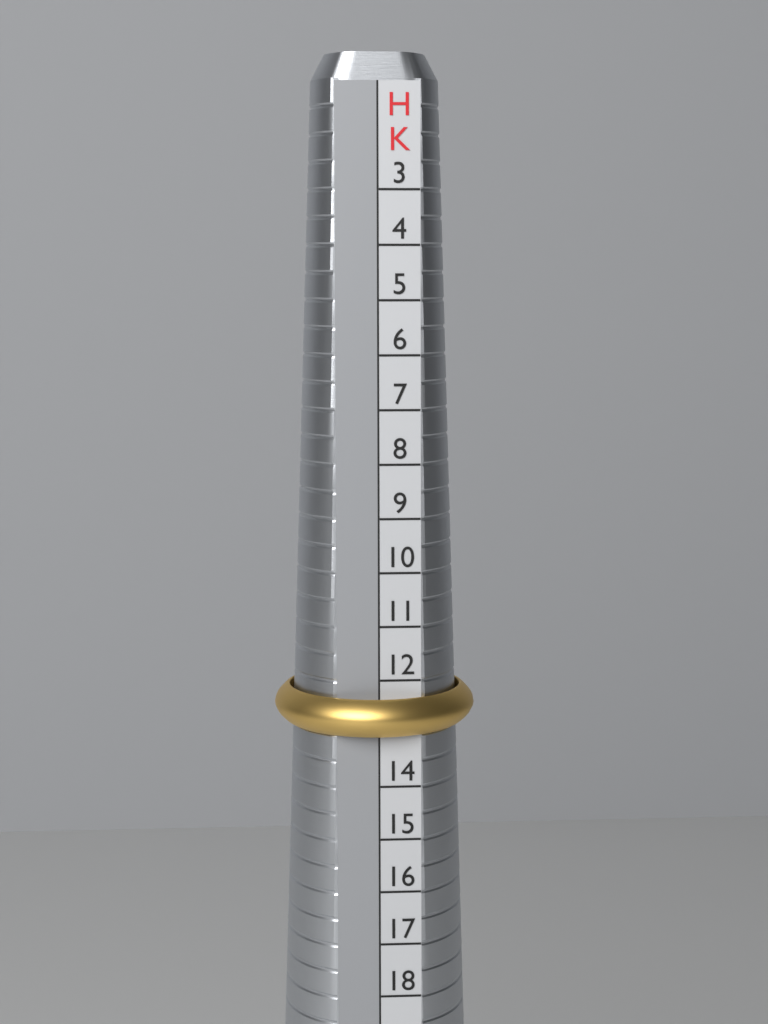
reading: 13 HK
